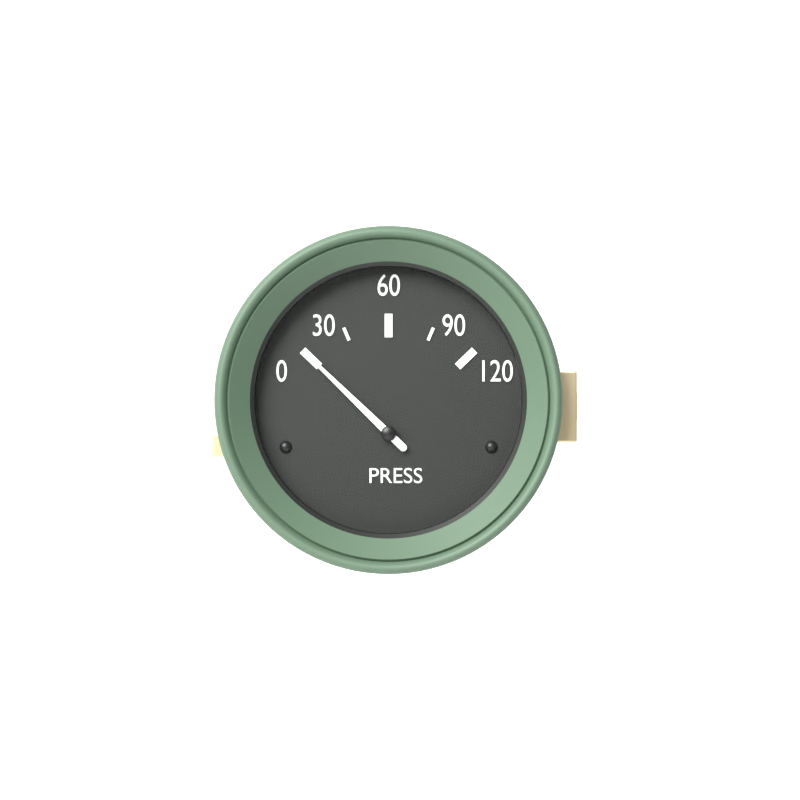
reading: 0 (no unit)
